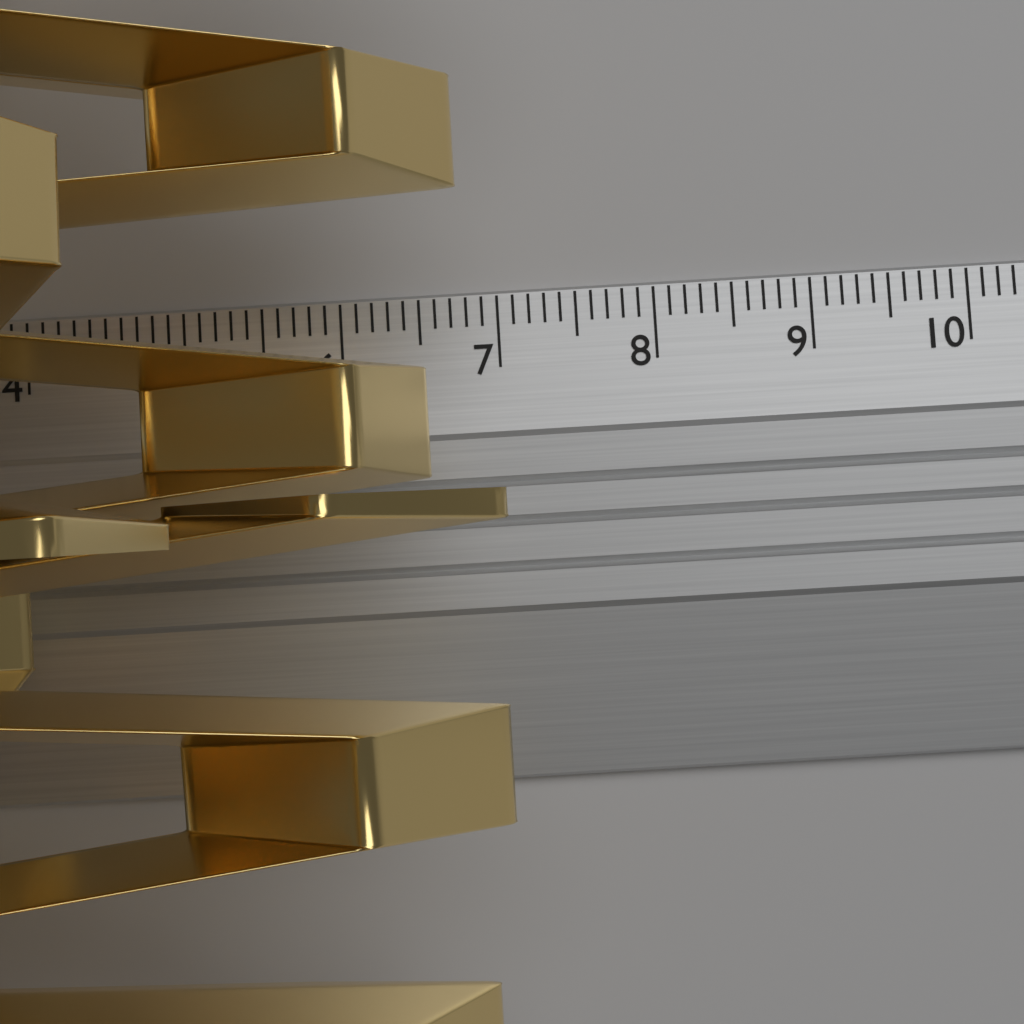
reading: 7.0 cm
